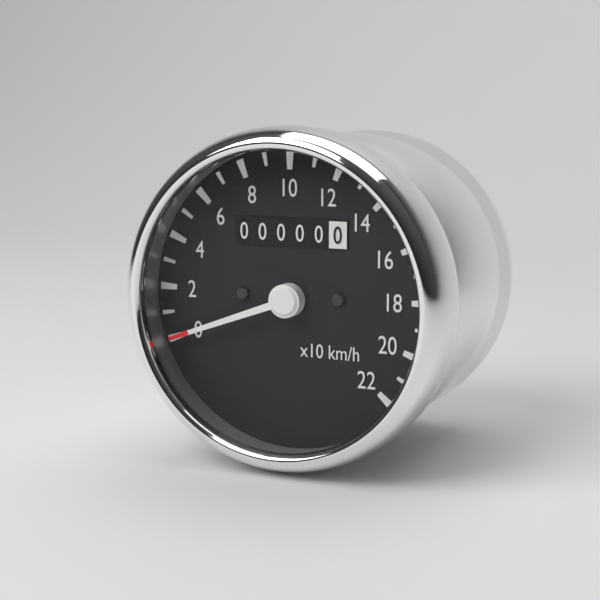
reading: 0 km/h
